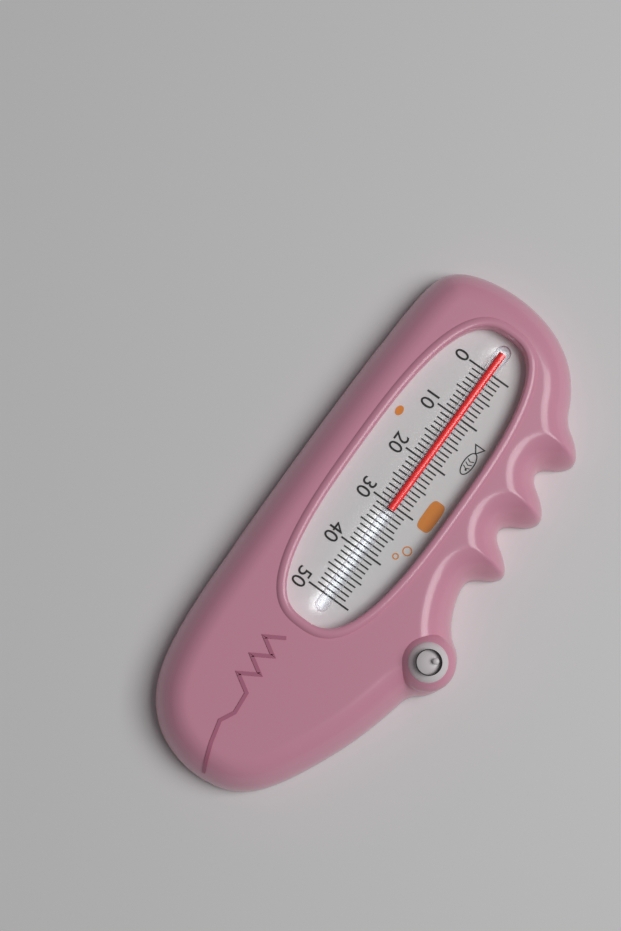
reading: 31 (no unit)
